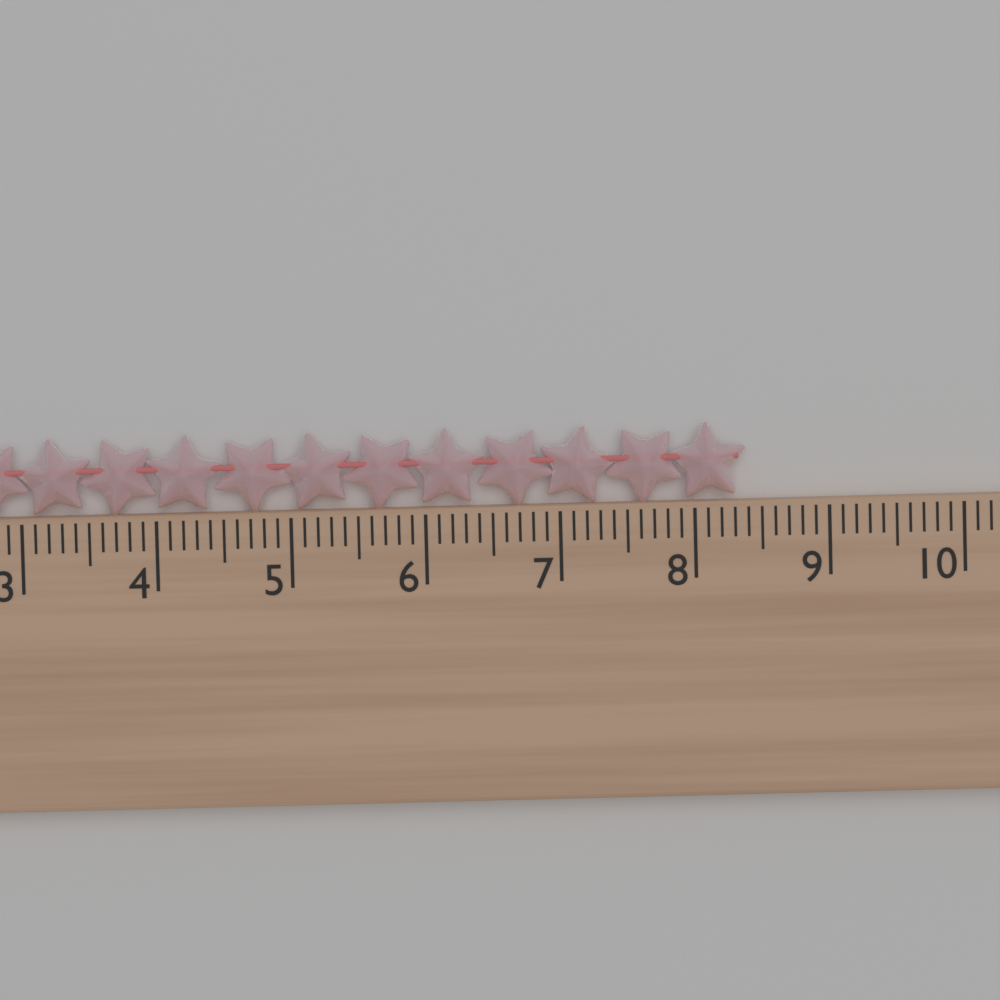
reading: 8.4 cm
